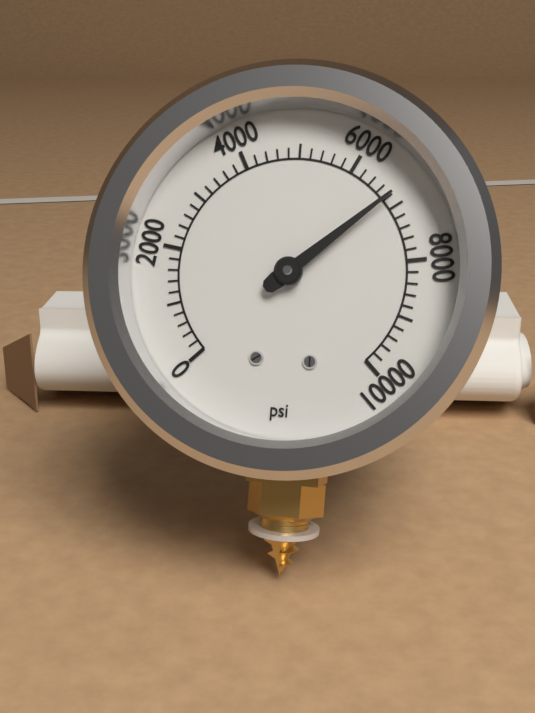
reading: 6800 psi
